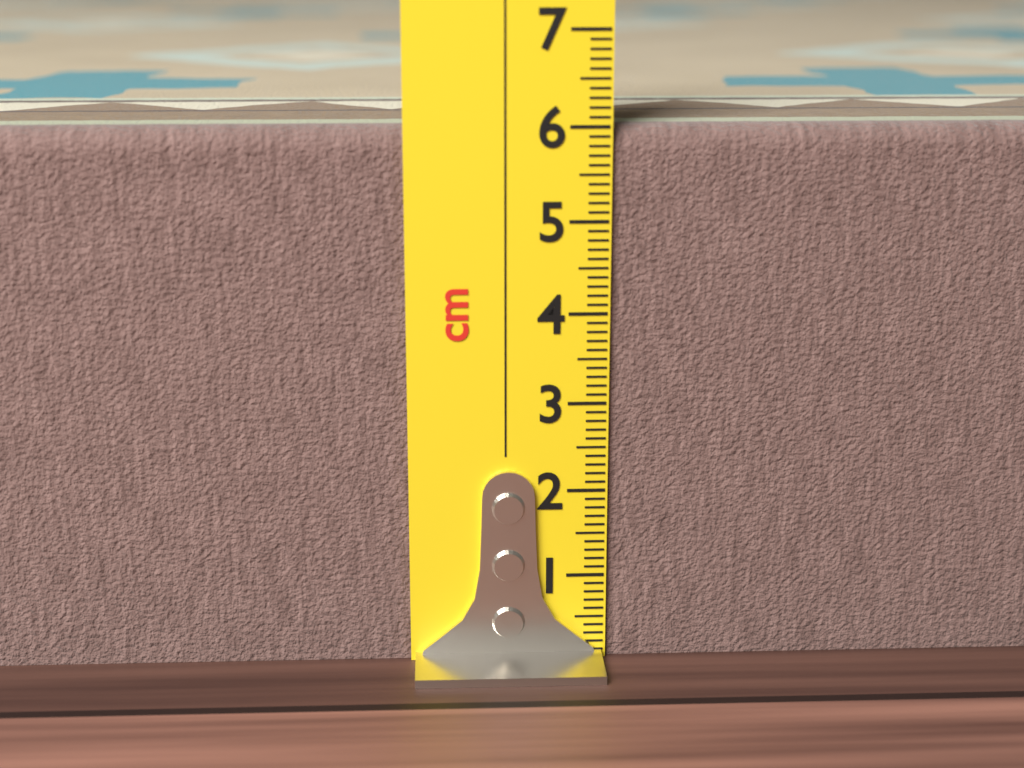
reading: 6.0 cm
